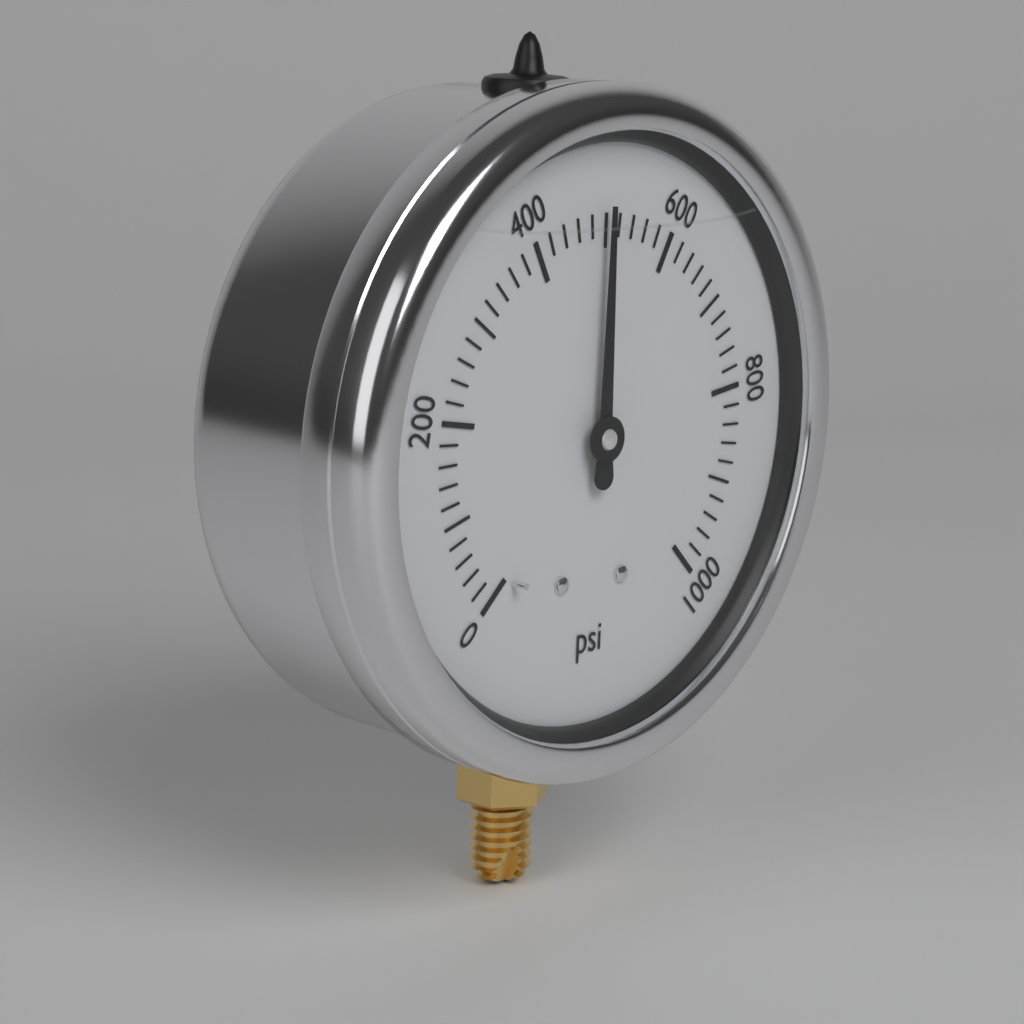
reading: 500 psi
